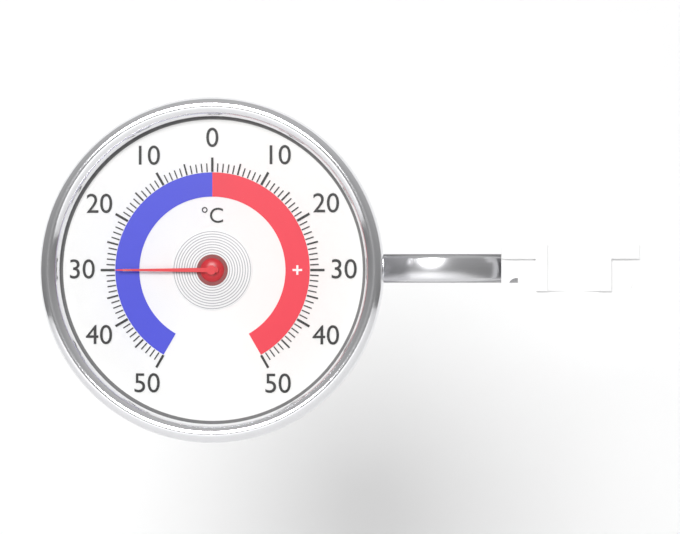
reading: -30 °C
